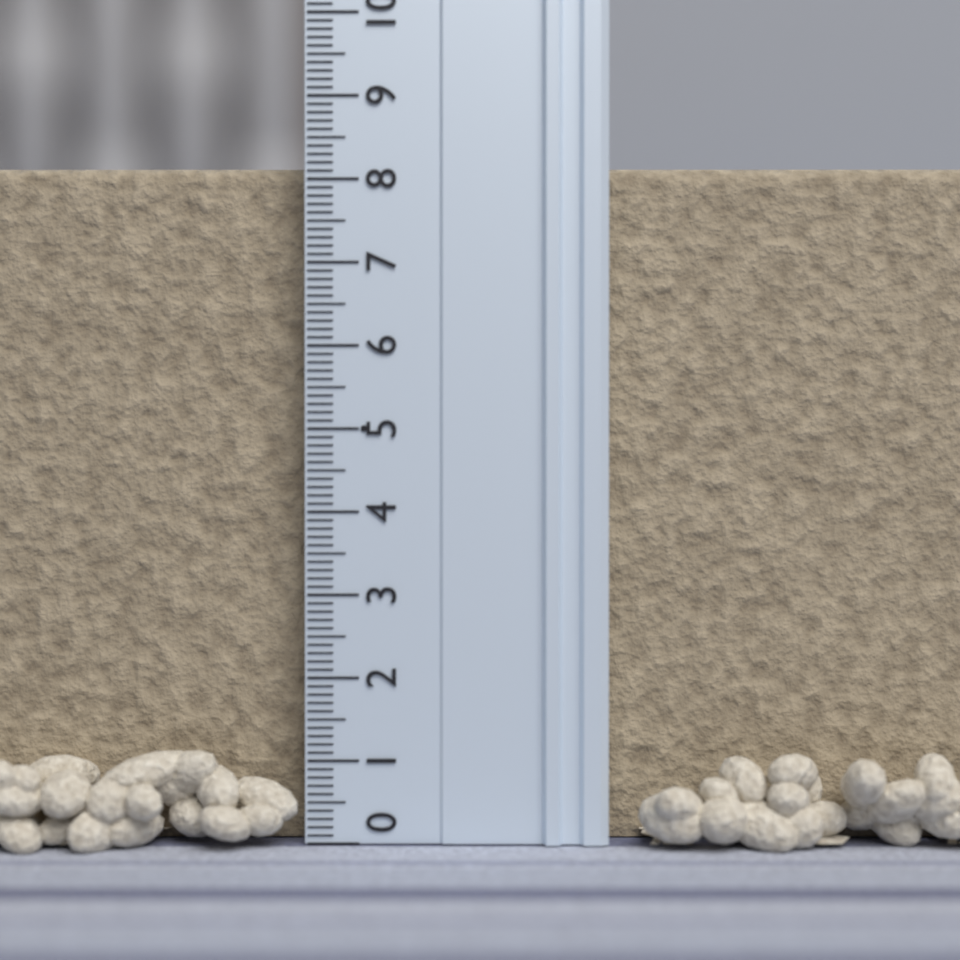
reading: 8.2 (no unit)
